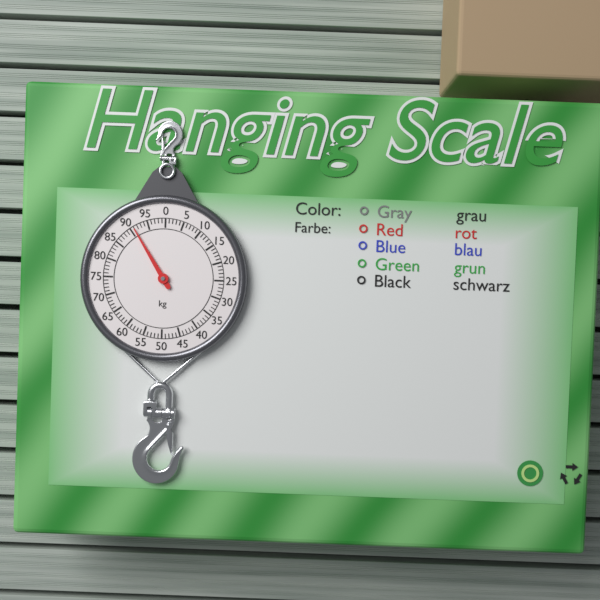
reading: 91 kg
